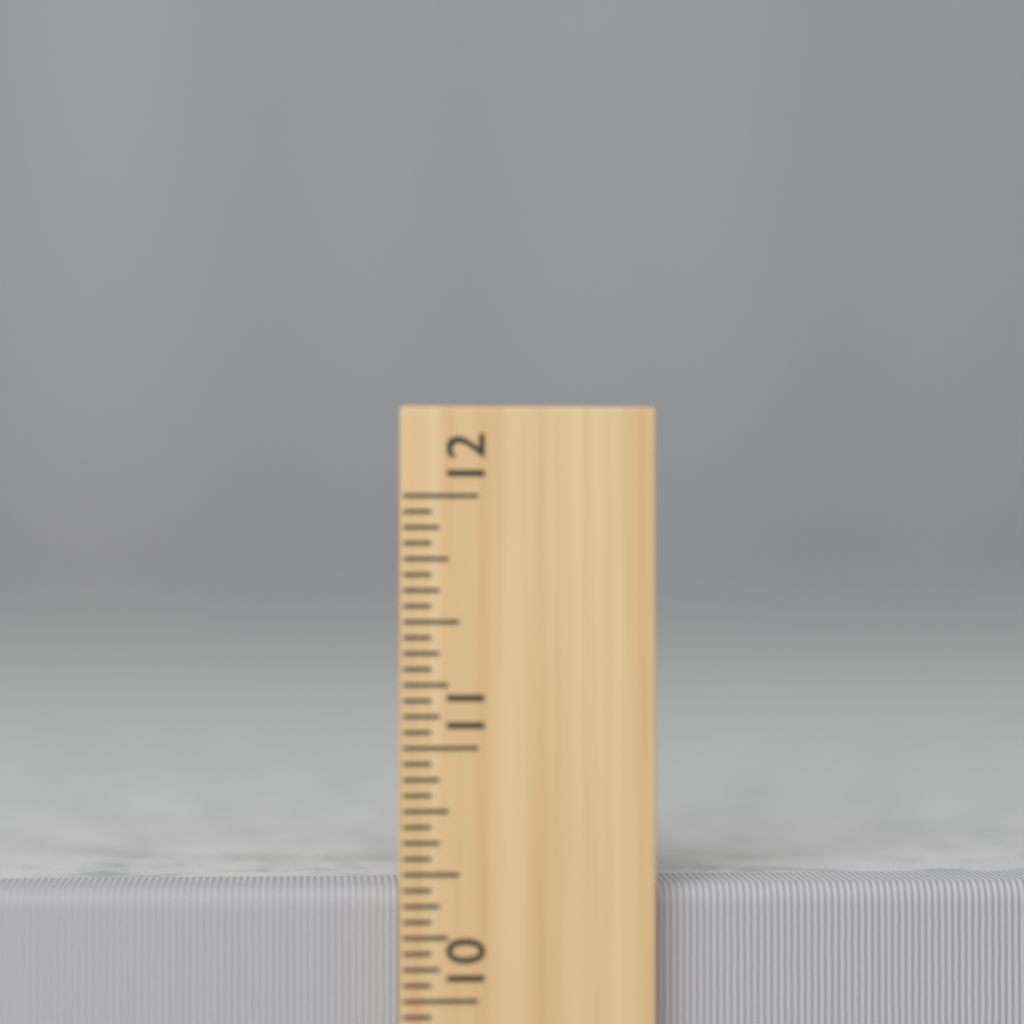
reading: 10.4375 inch
